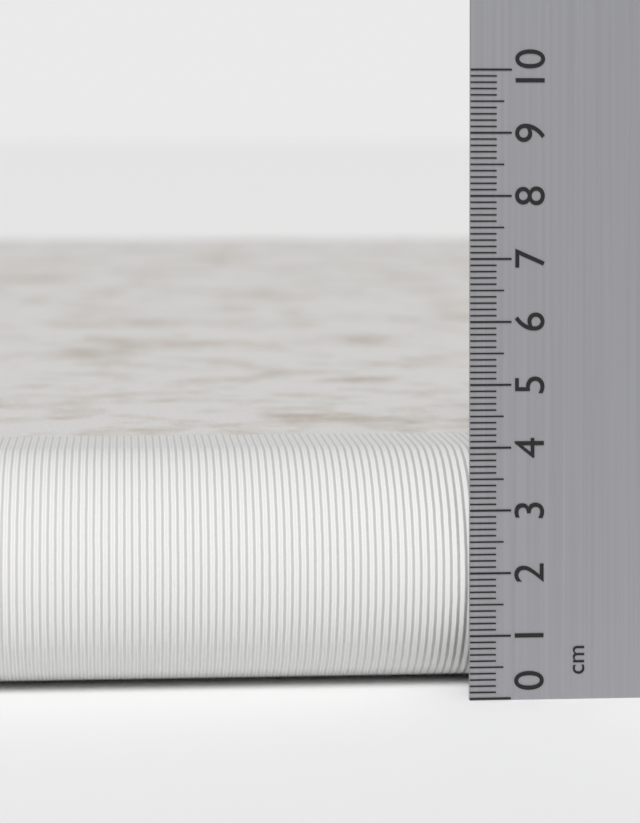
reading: 3.8 cm
